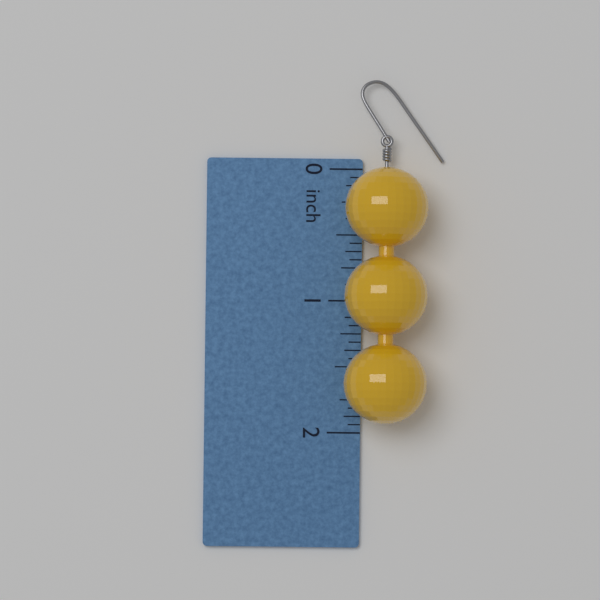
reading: 1.9375 inch
